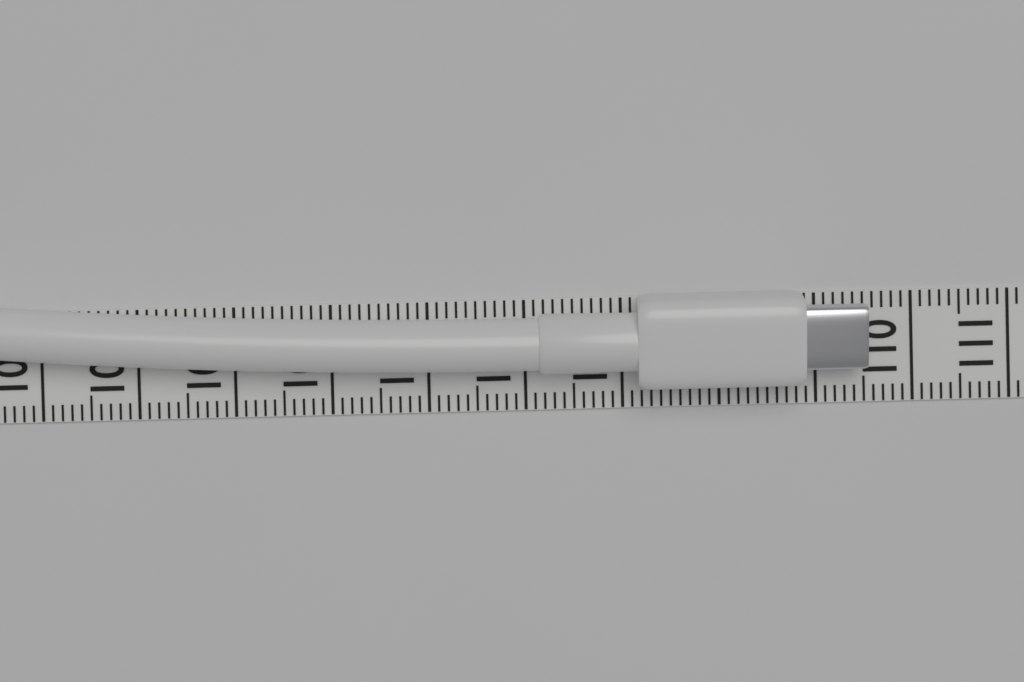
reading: 109.5 (no unit)
